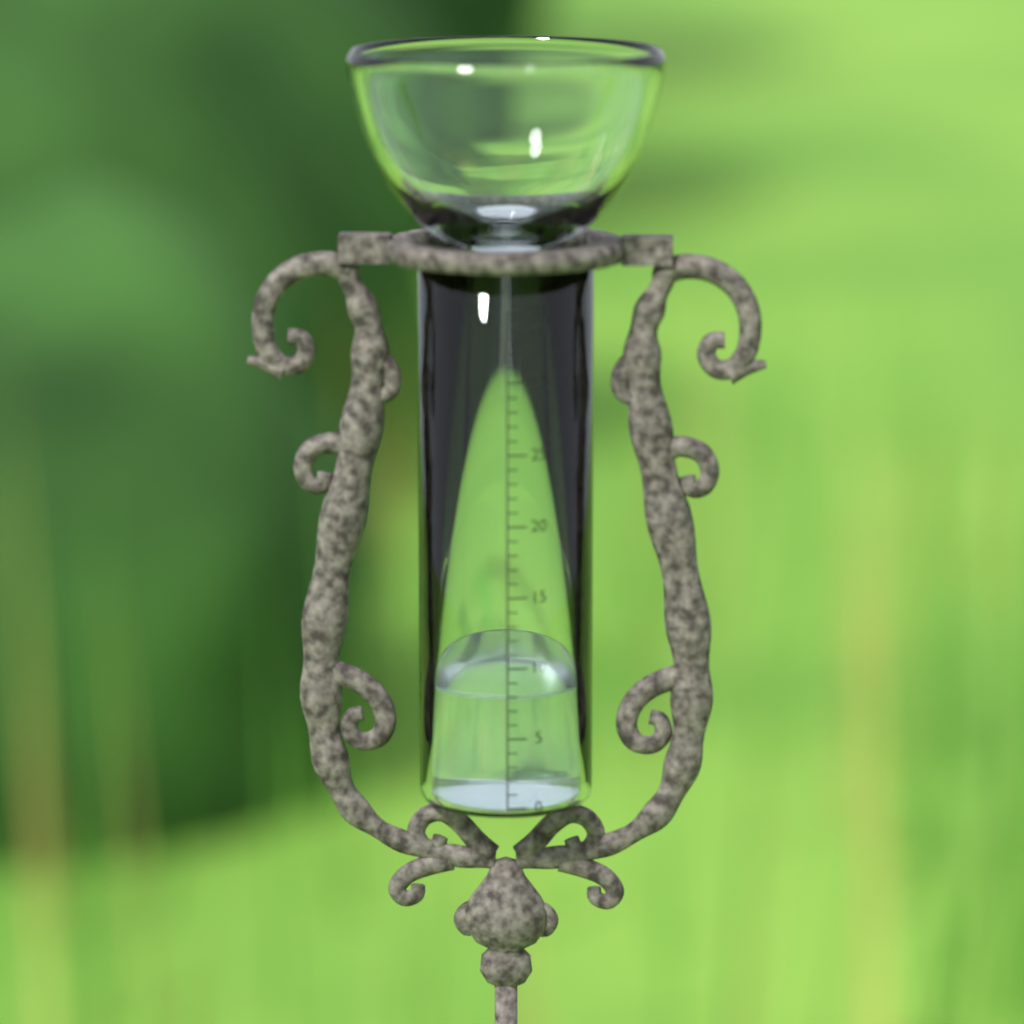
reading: 8 mm
